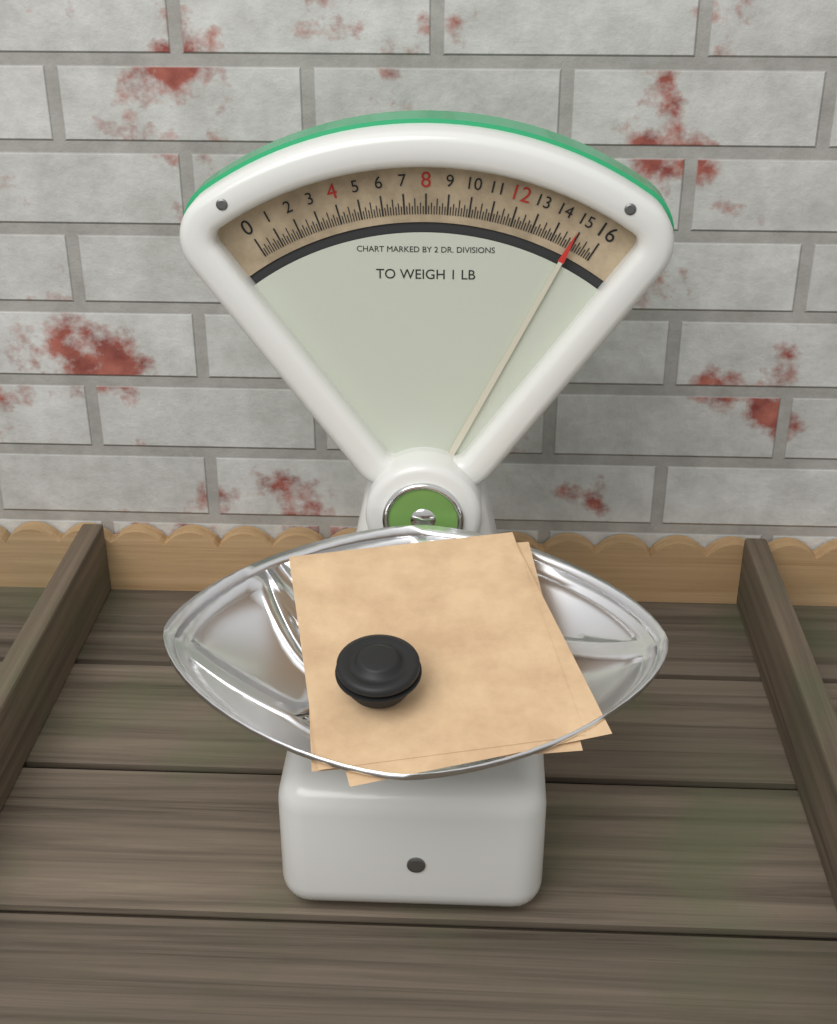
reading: 14.875 oz
